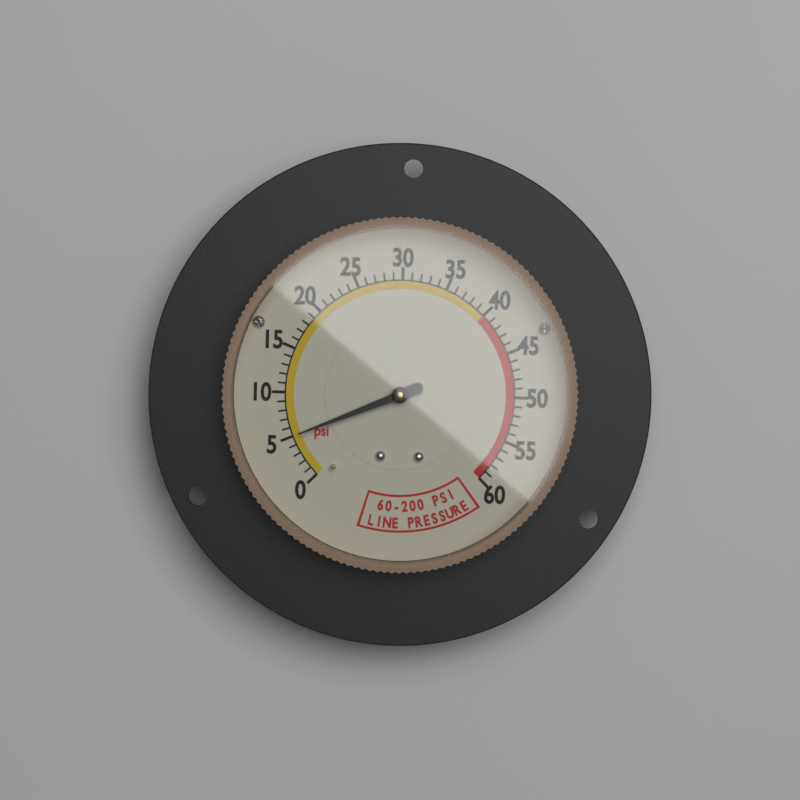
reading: 5 psi
